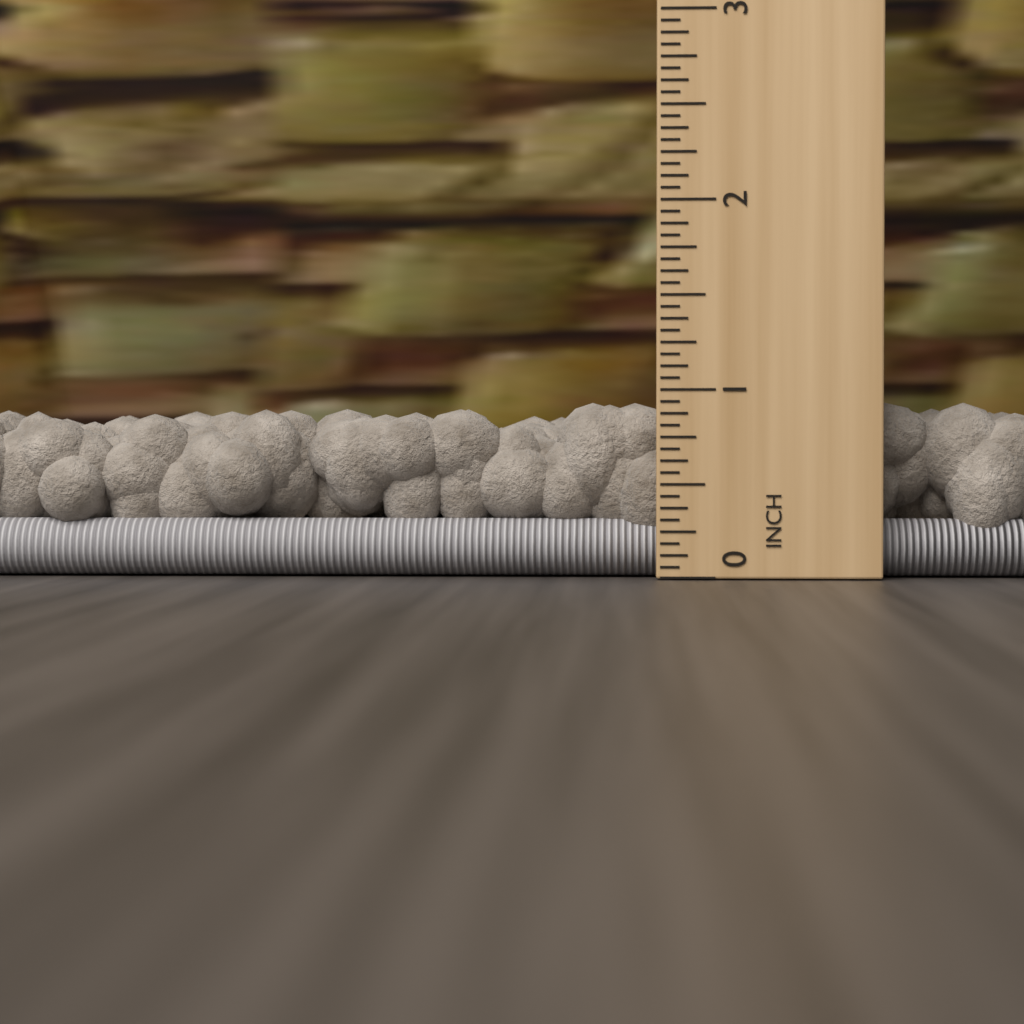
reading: 0.9375 in
